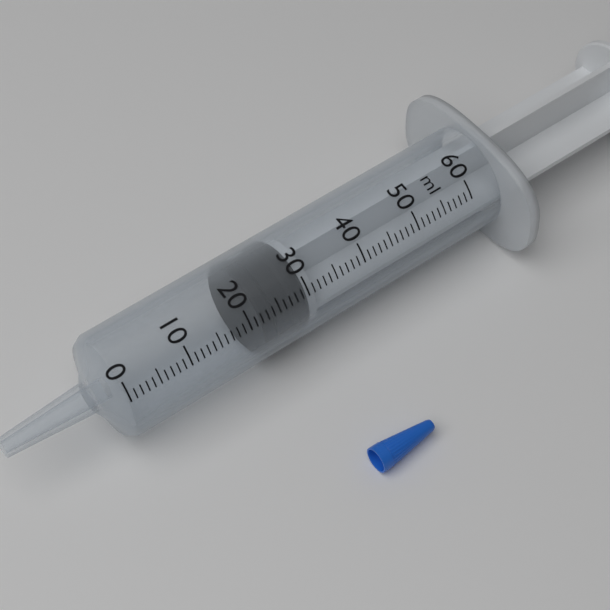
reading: 22 ml
